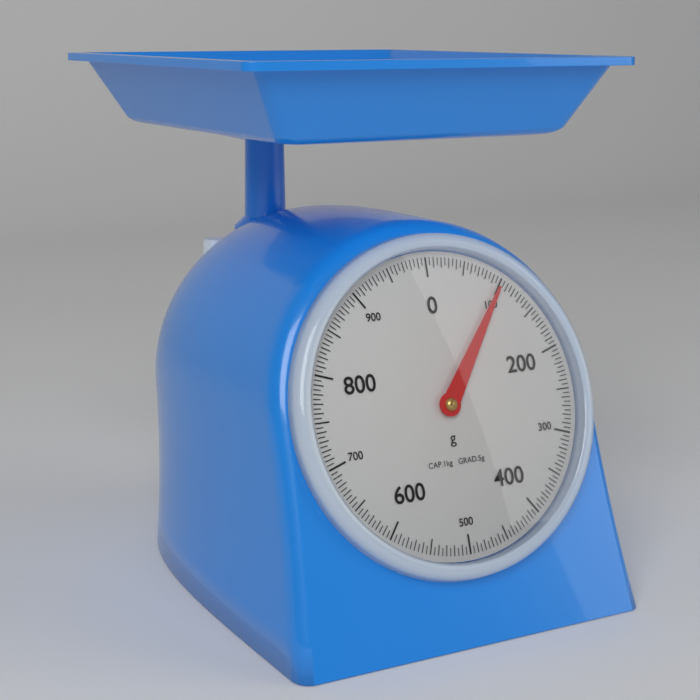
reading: 100 g
